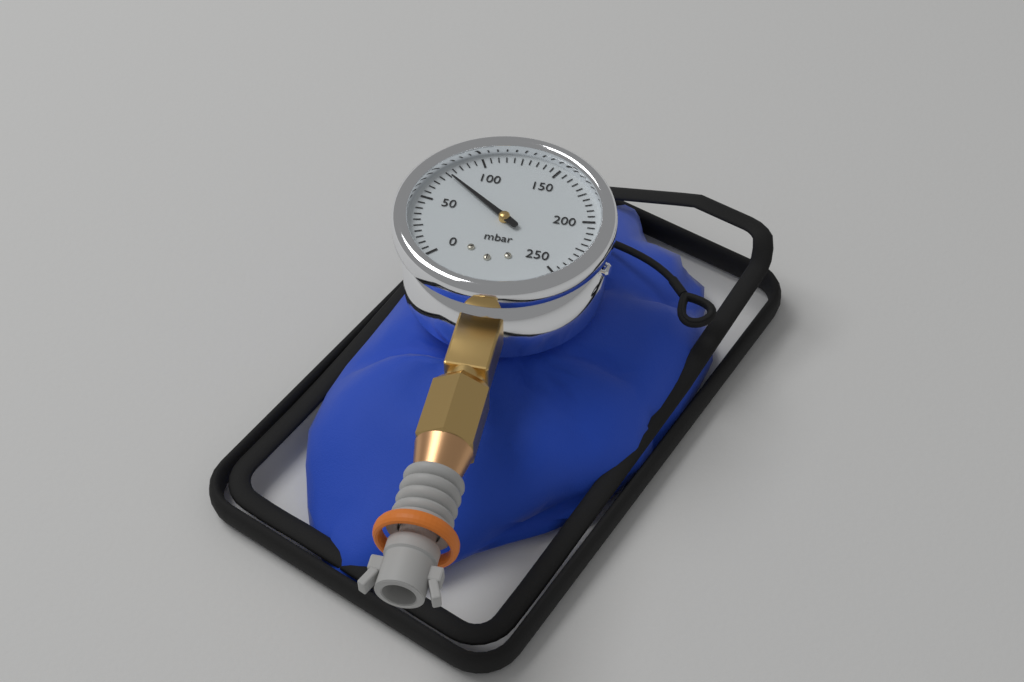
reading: 75 mbar
